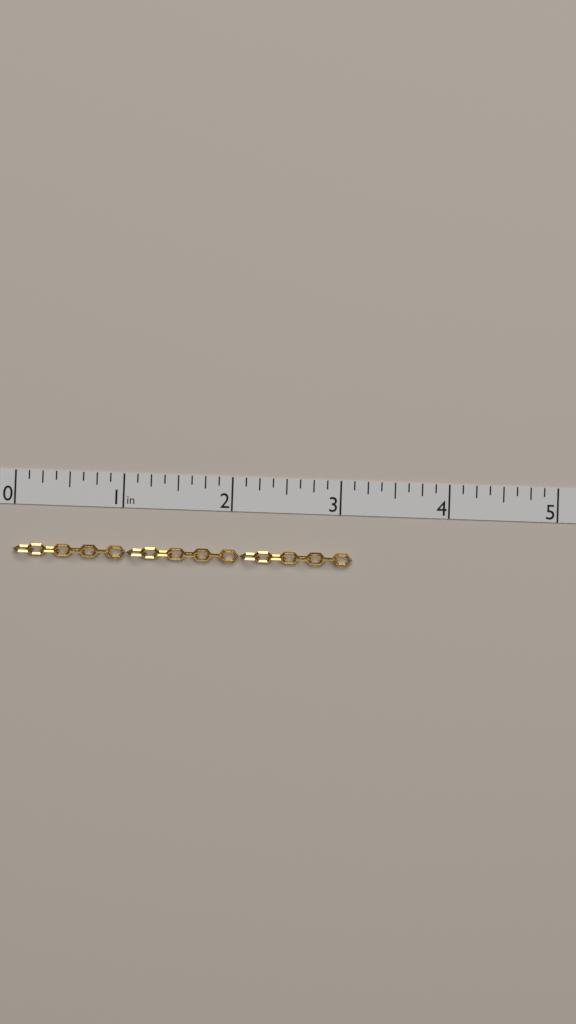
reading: 3.125 in
